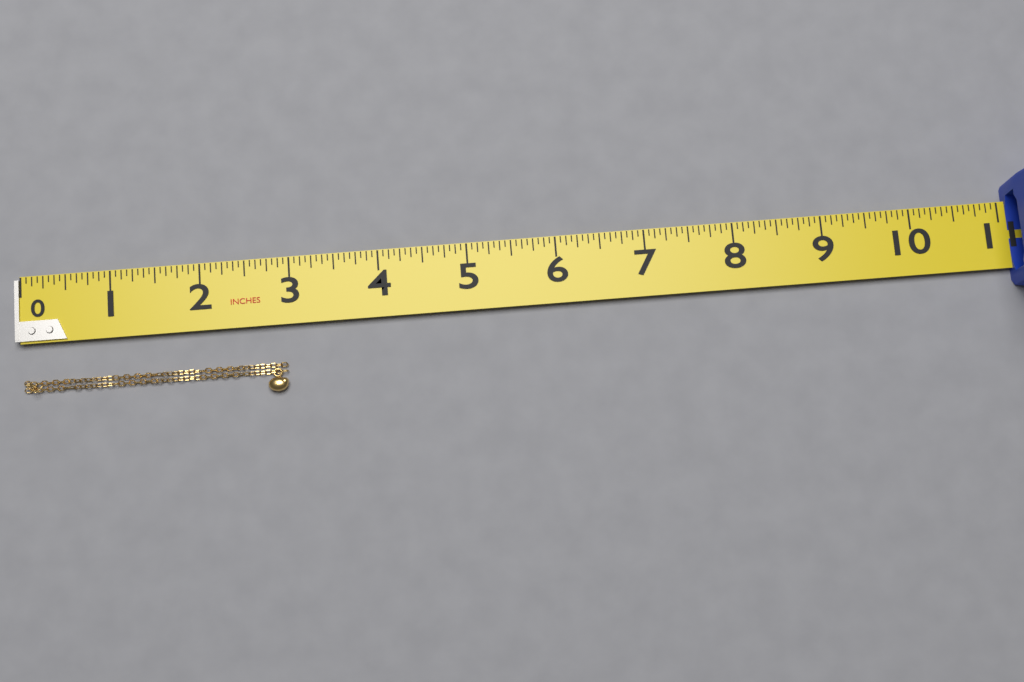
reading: 2.9375 in
